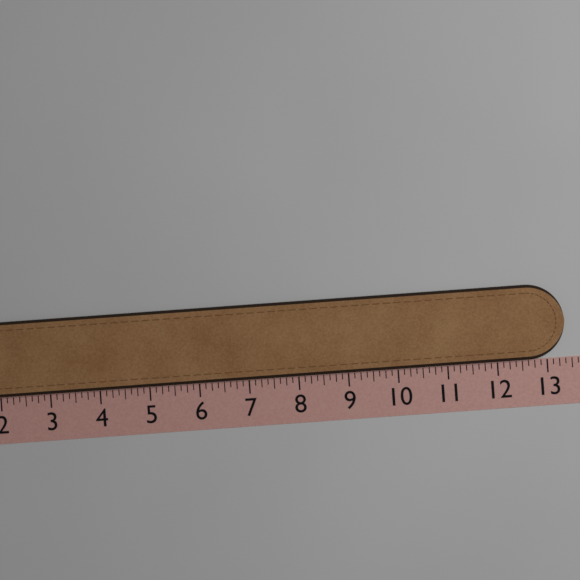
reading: 13.375 (no unit)
